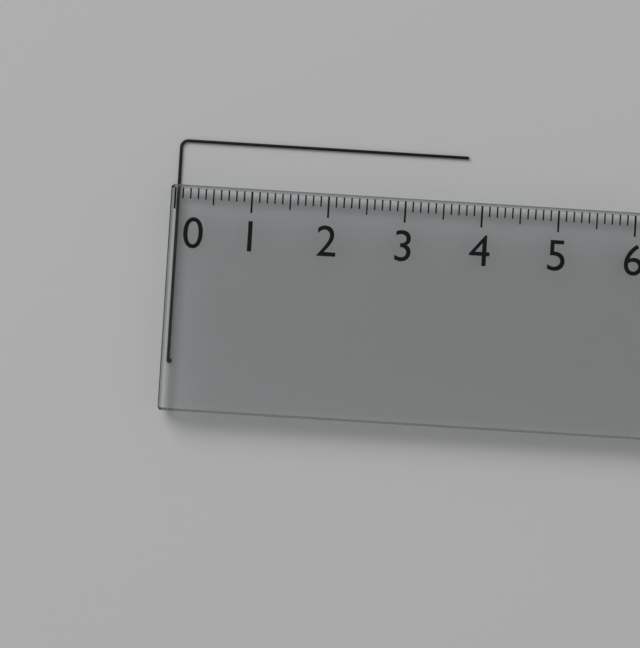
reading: 3.8 (no unit)
